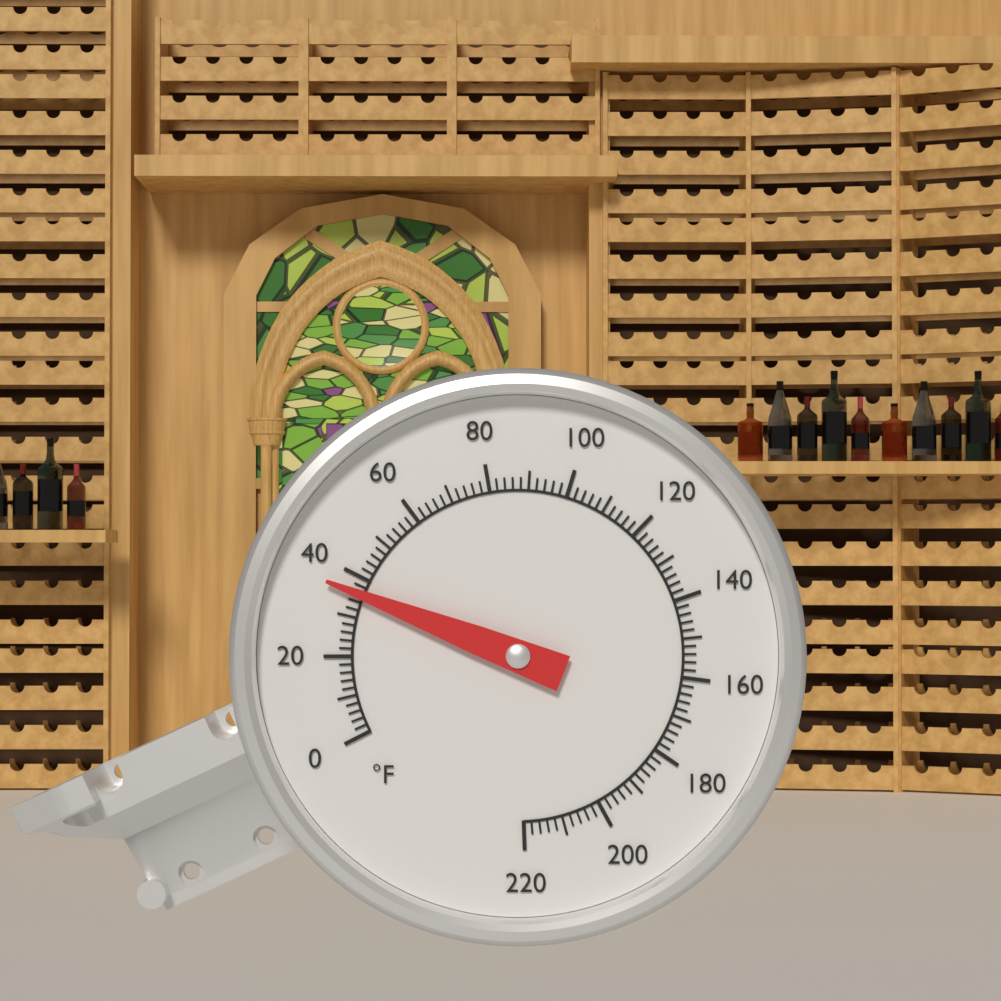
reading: 36 °F
